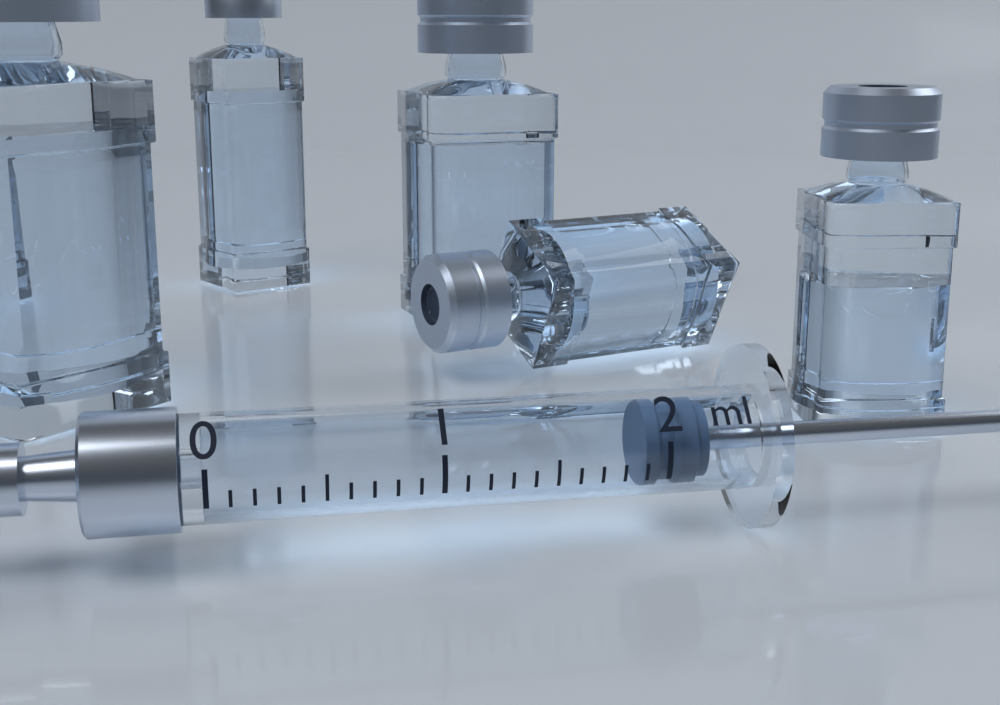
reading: 1.9 ml
